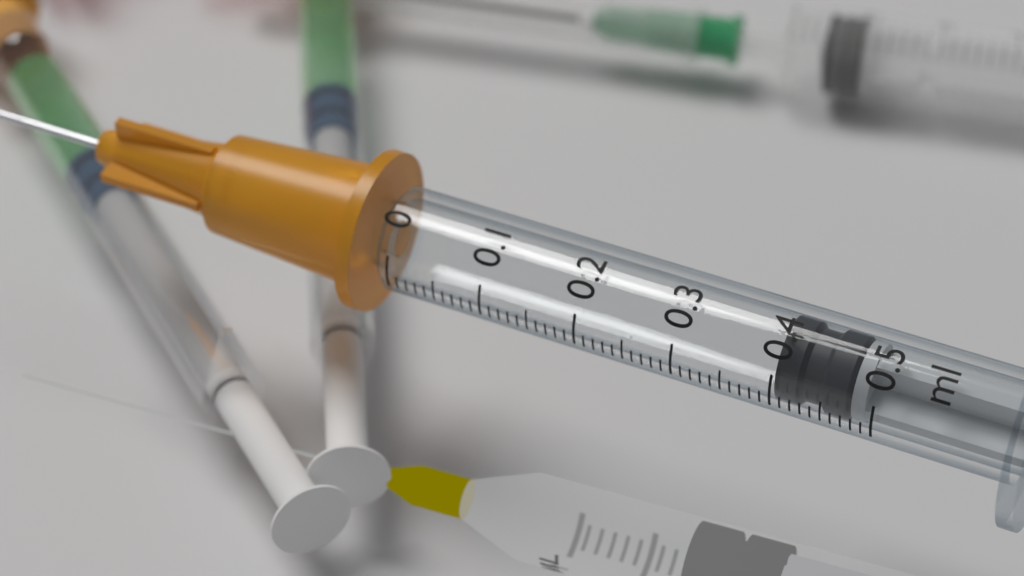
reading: 0.40 ml
